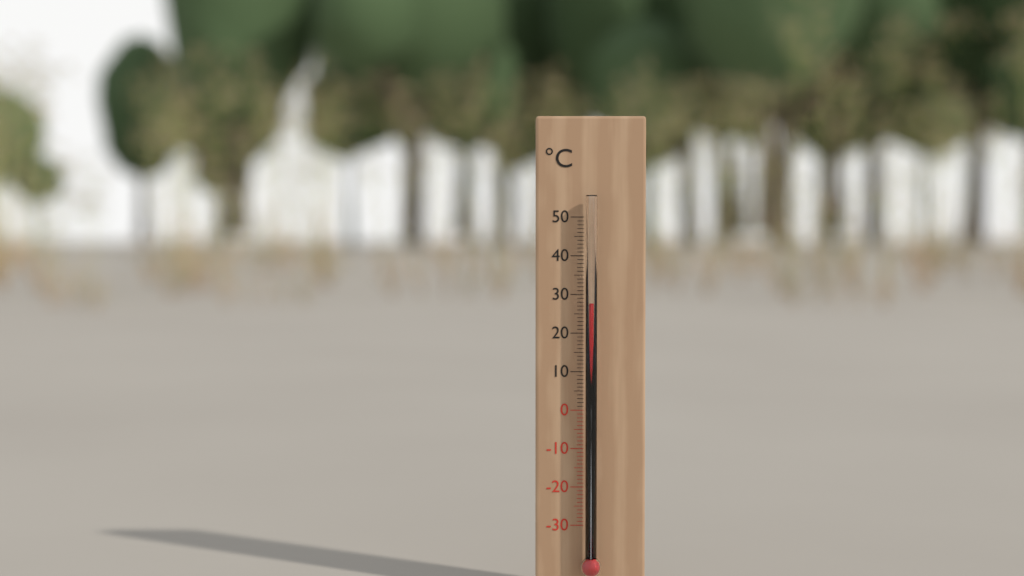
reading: 28 °C
